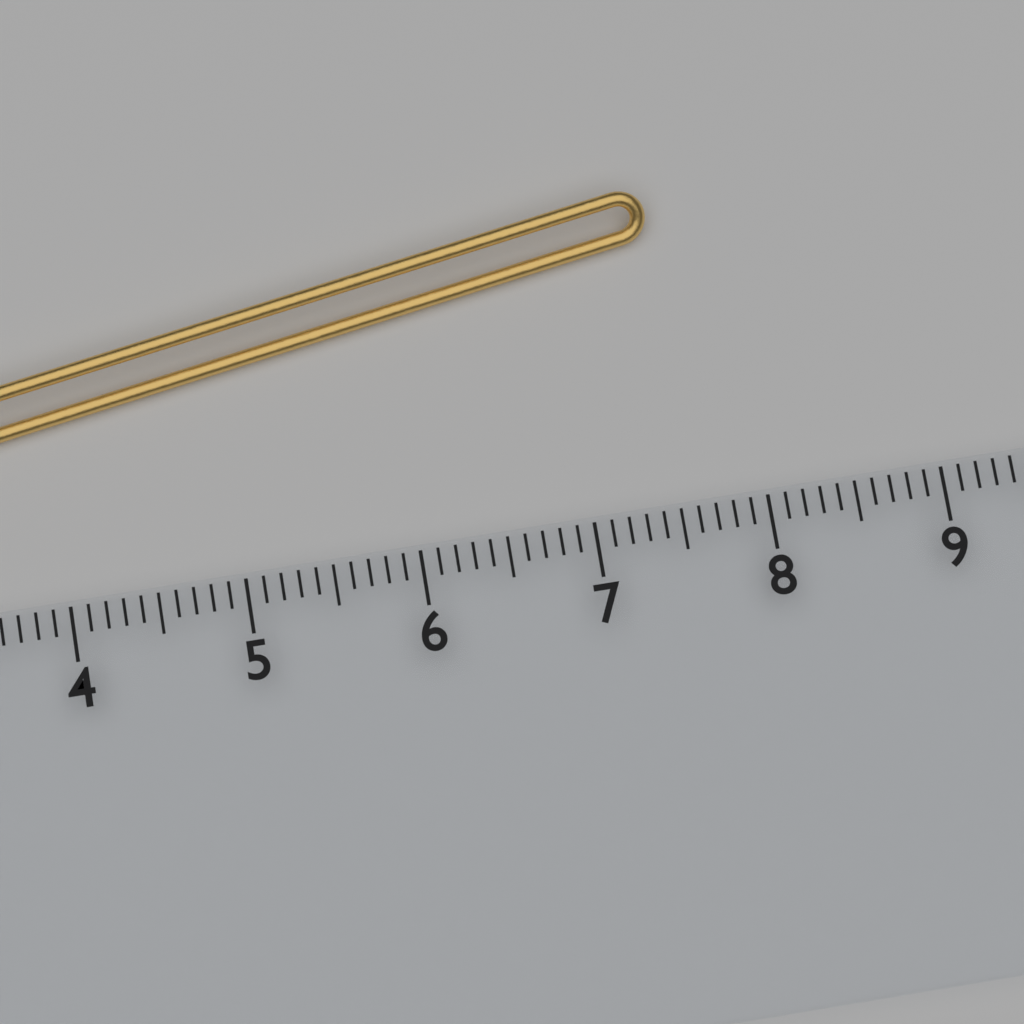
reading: 7.6 cm
